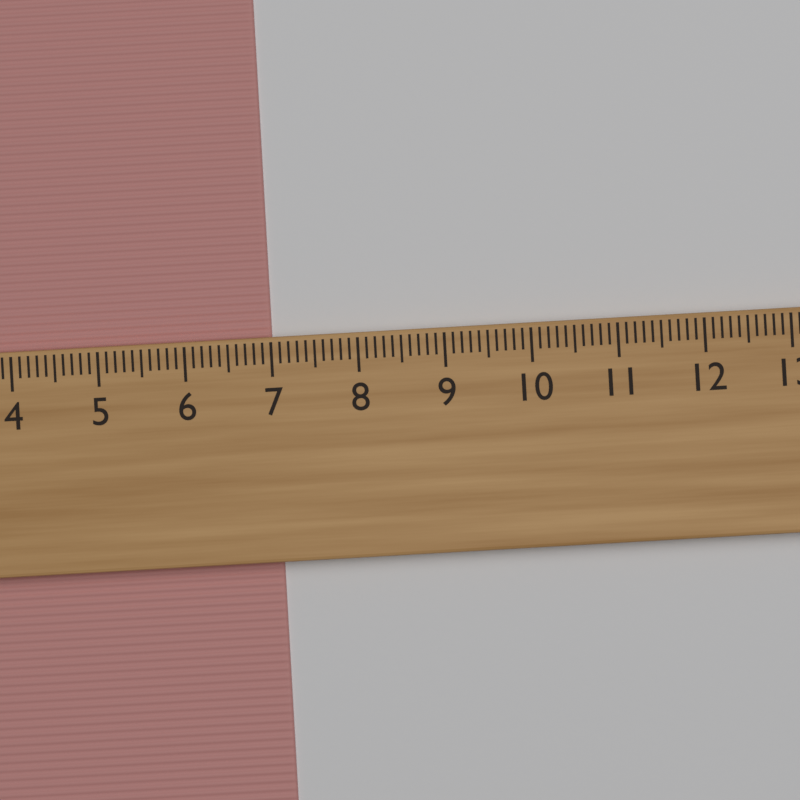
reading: 7.0 cm
